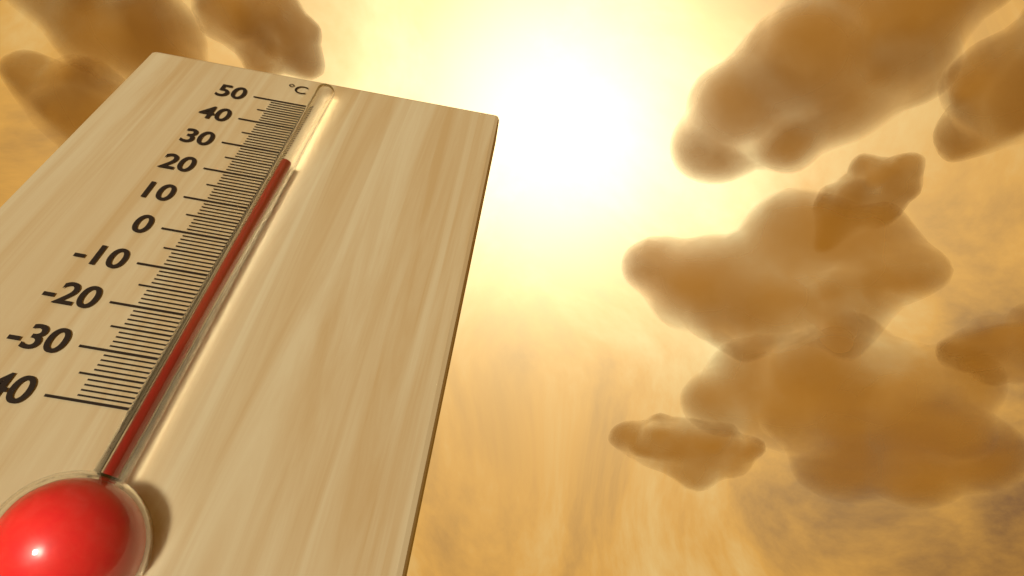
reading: 23 °C
